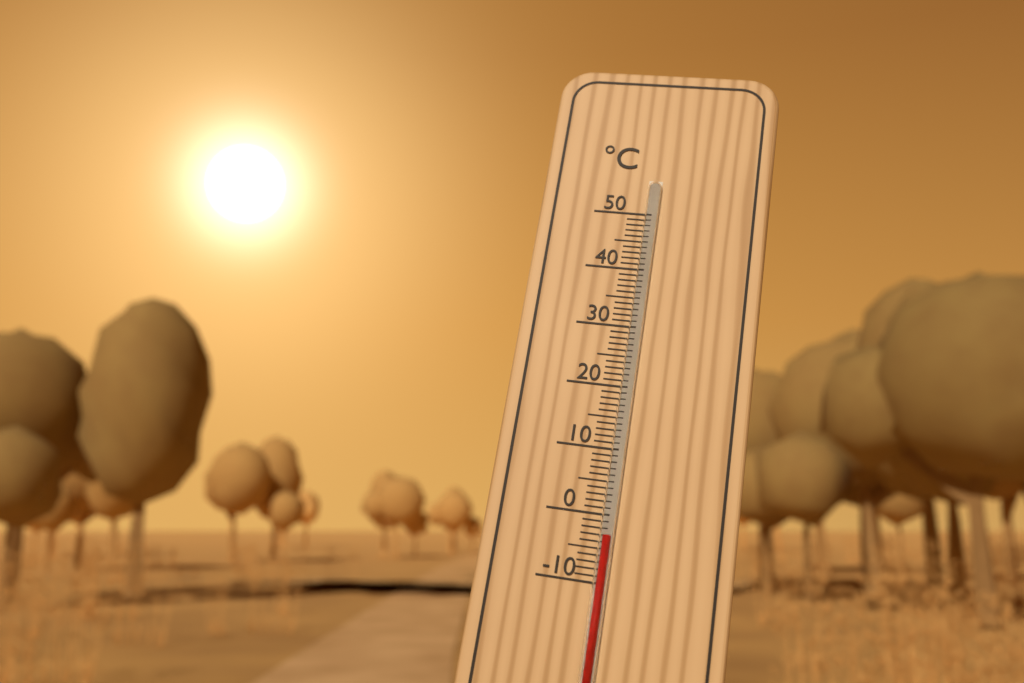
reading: -3 °C
